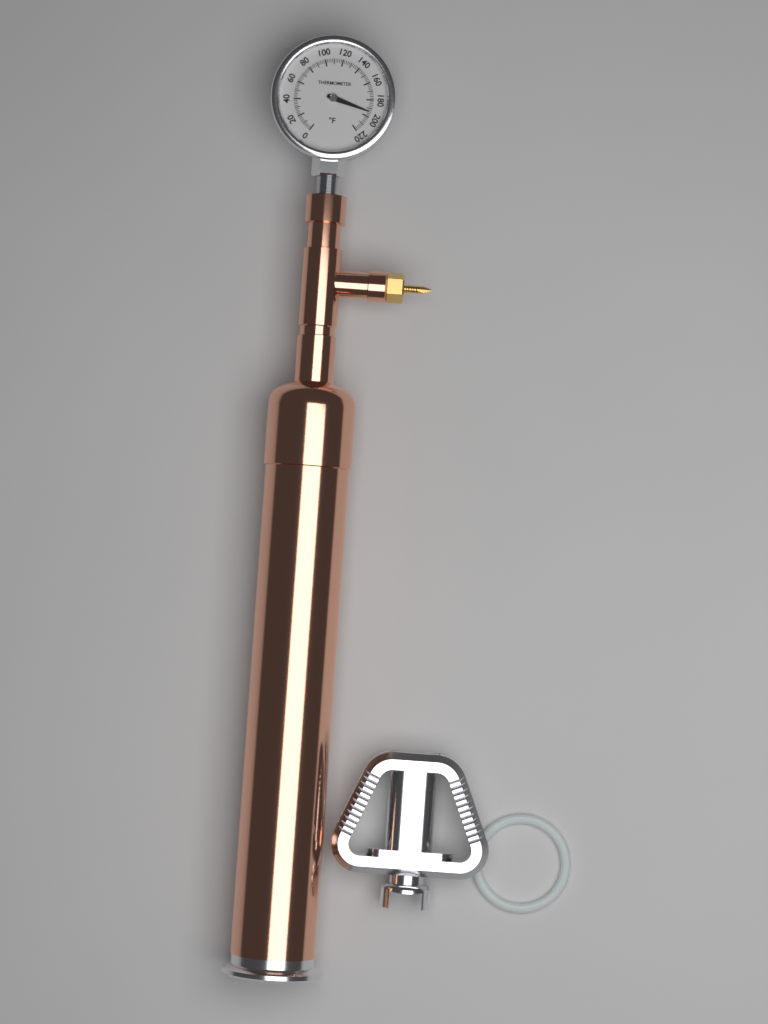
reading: 194 °F
